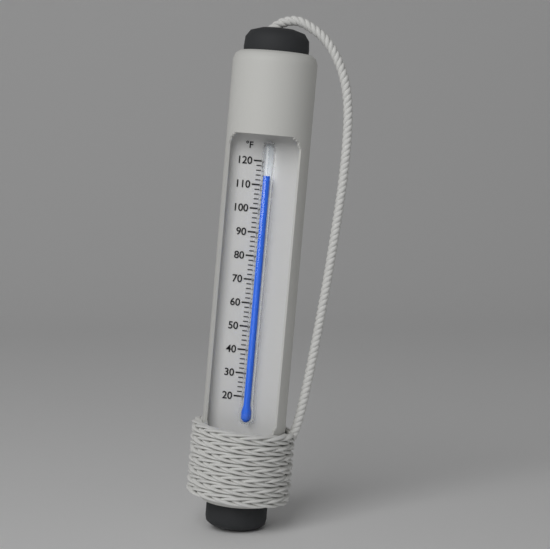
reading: 114 °F
